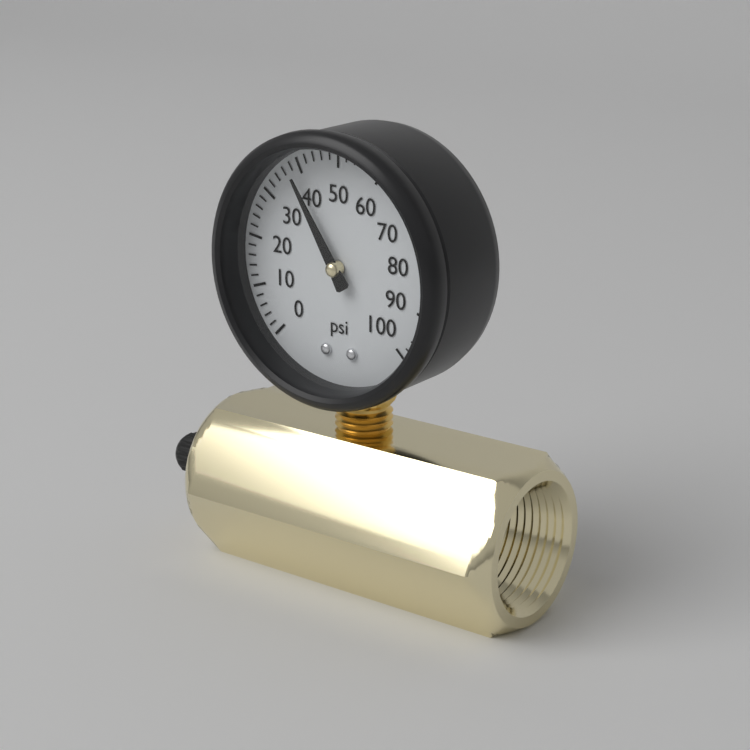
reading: 38 psi
